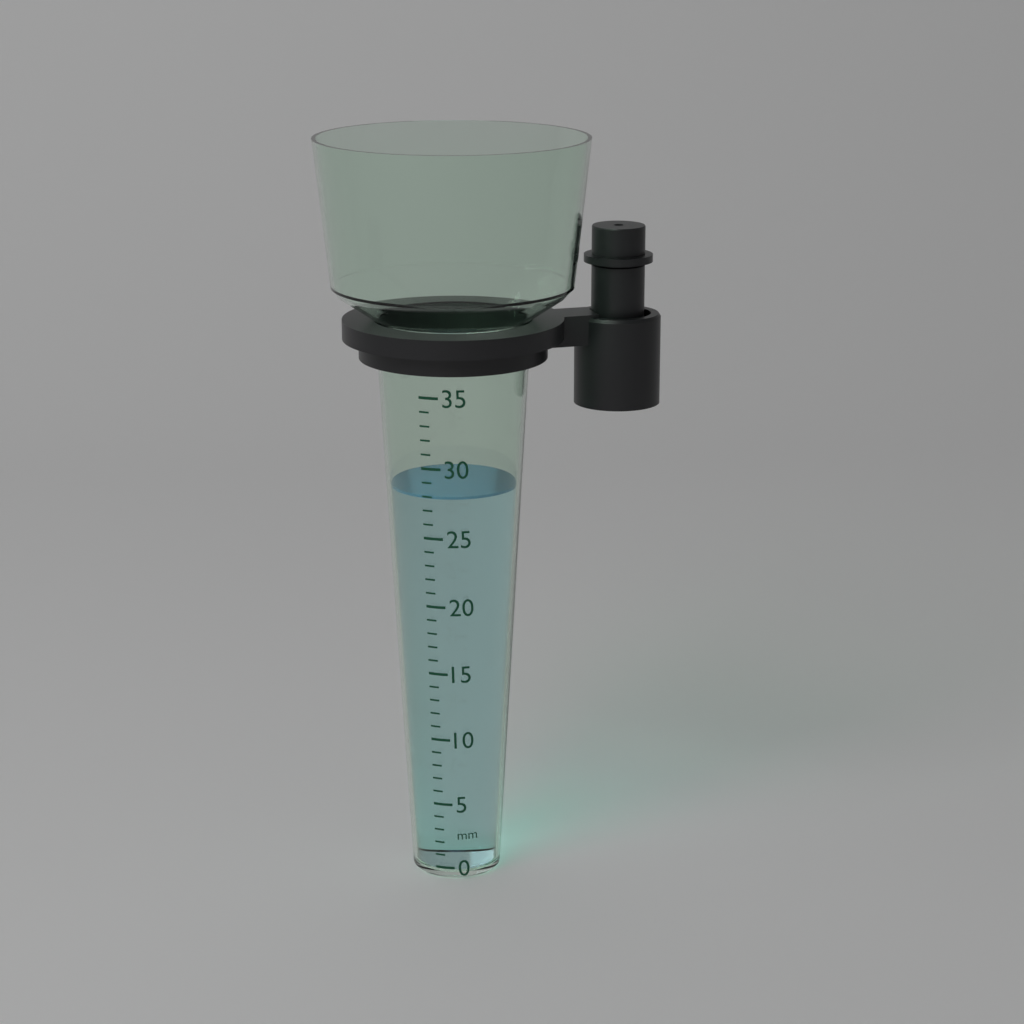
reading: 28 mm
